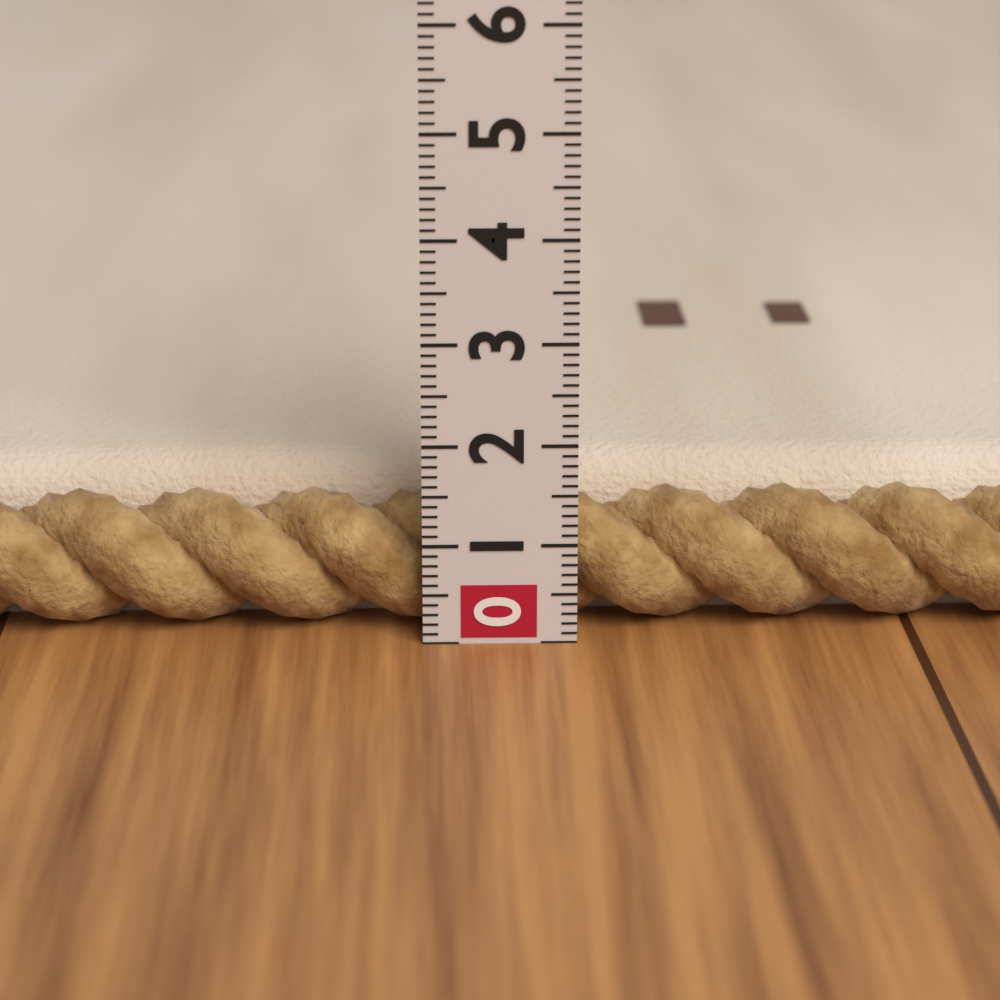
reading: 1.6 (no unit)
